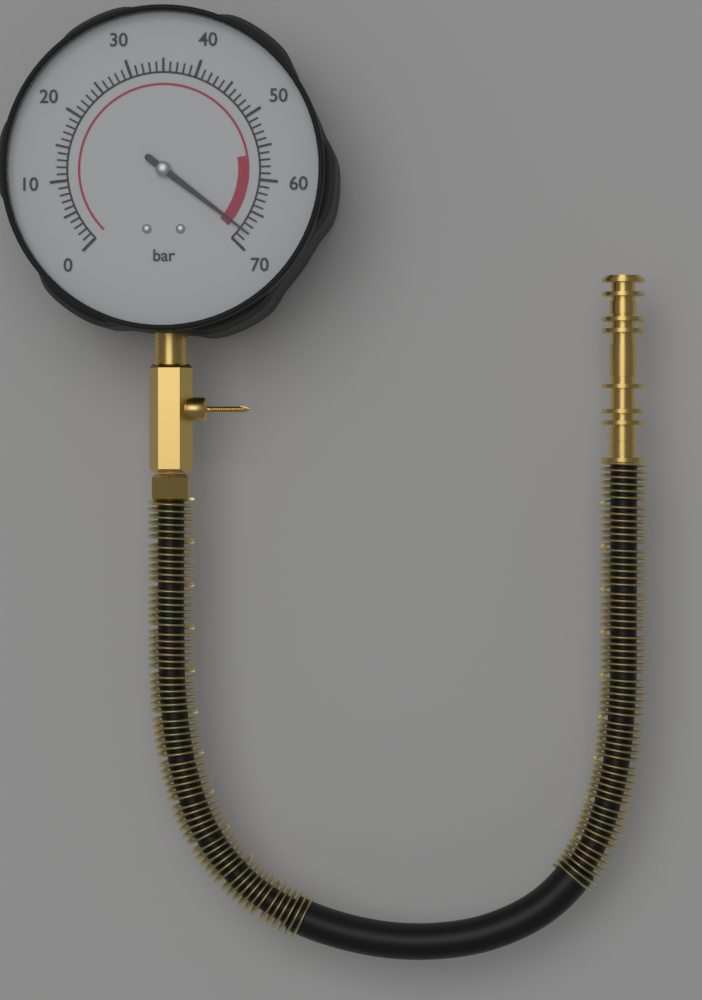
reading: 68 bar
